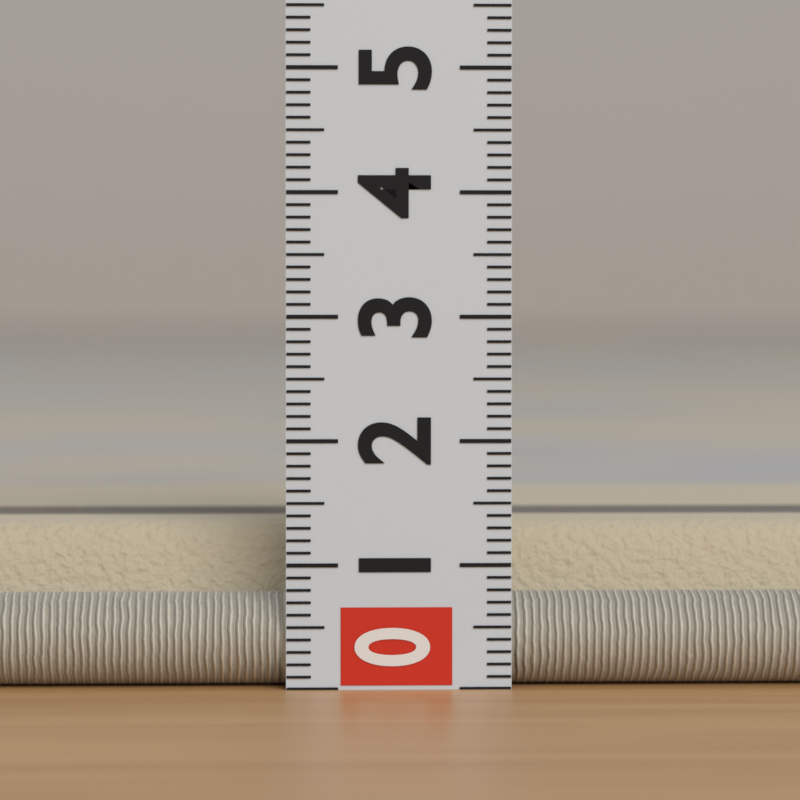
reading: 1.3 (no unit)
